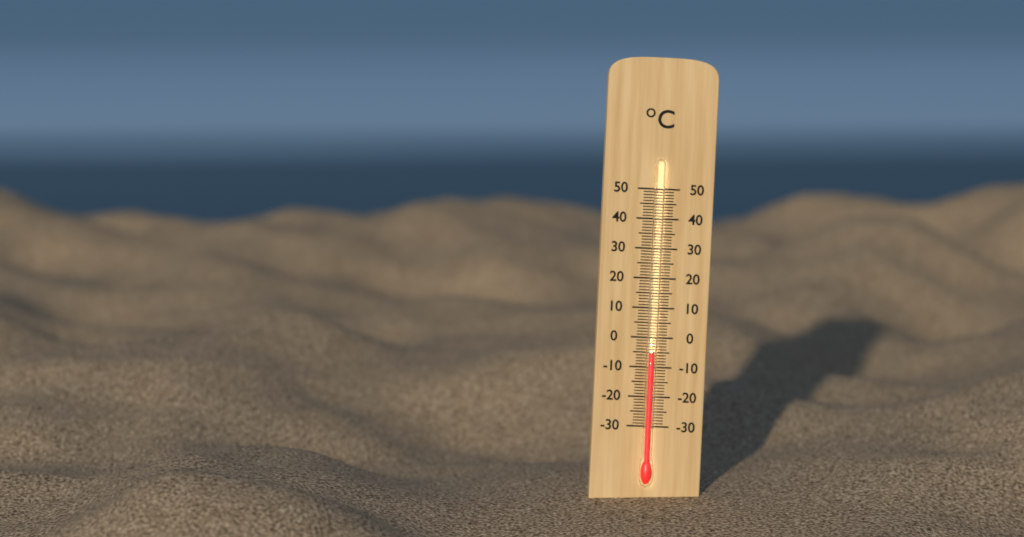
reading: -5 °C
